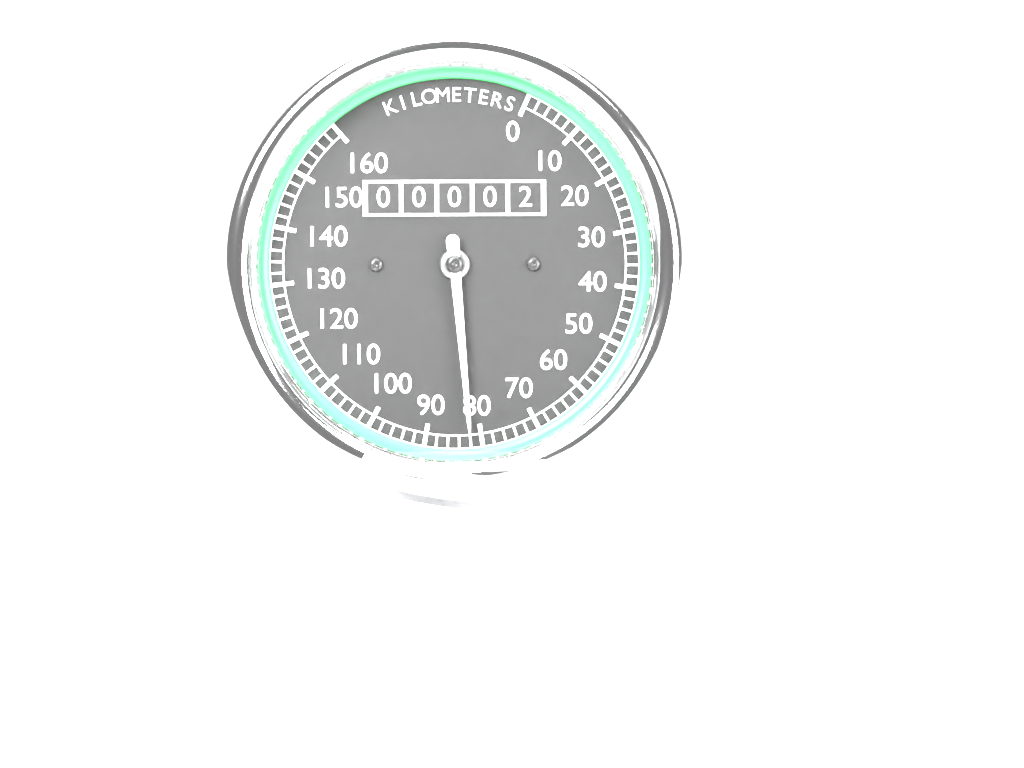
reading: 82 km/h
